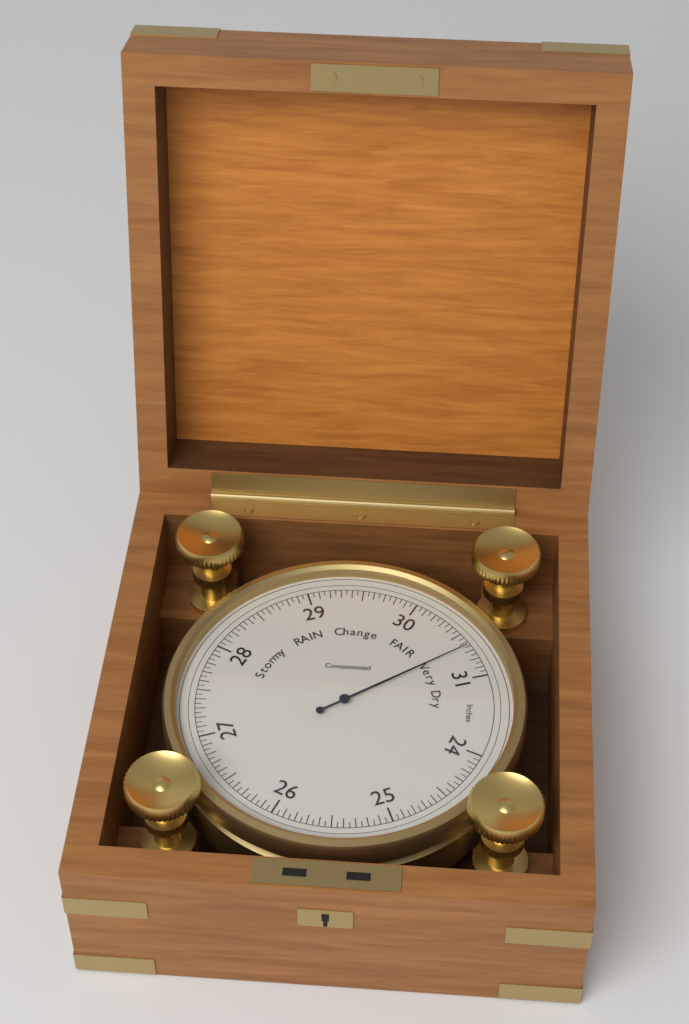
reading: 30.65 inHg
